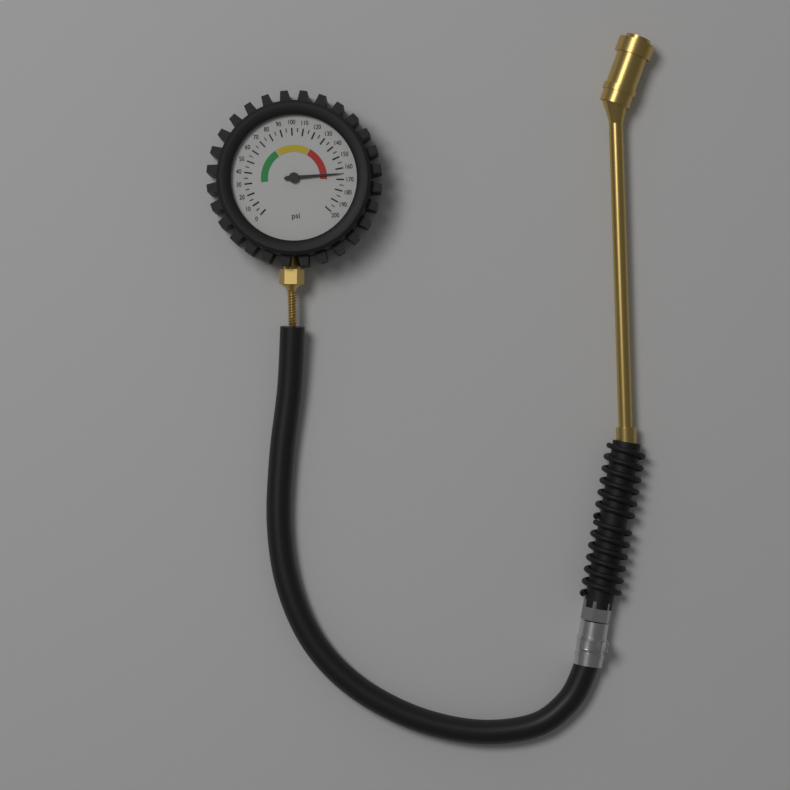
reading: 165 psi
